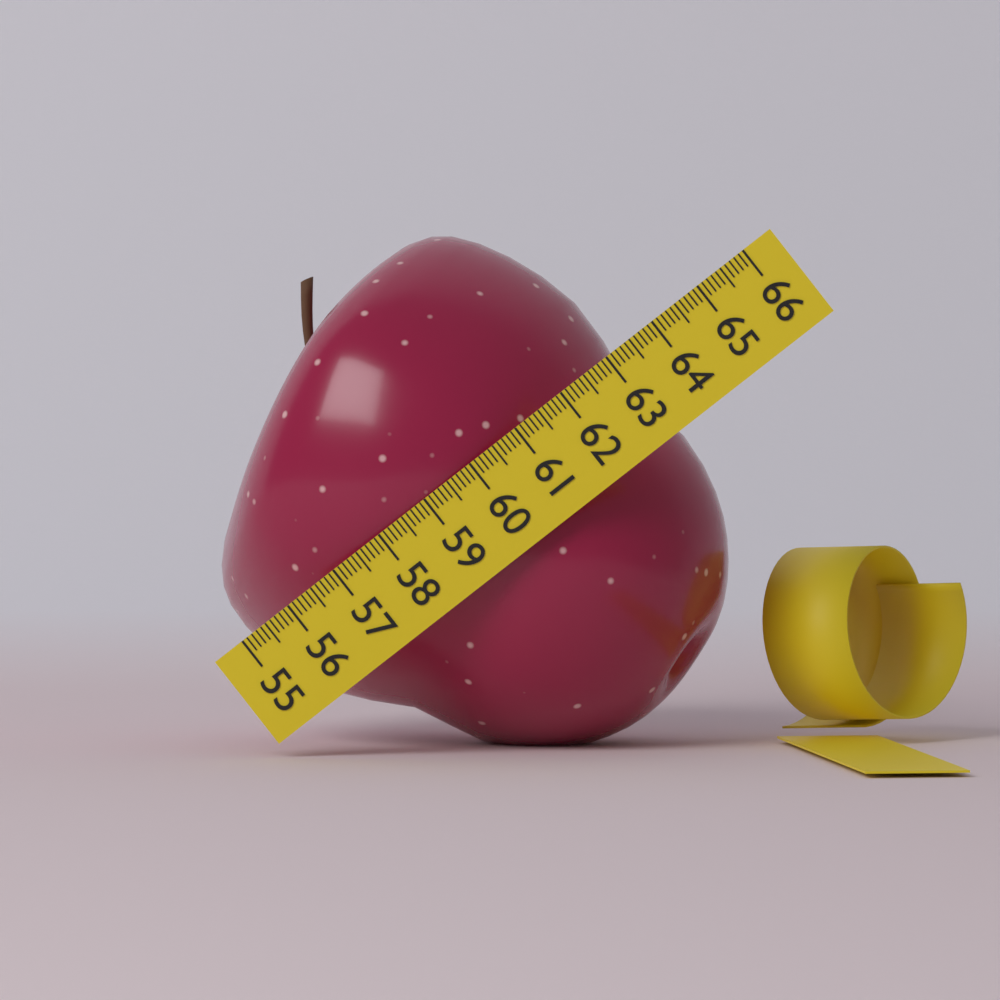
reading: 63.2 (no unit)
